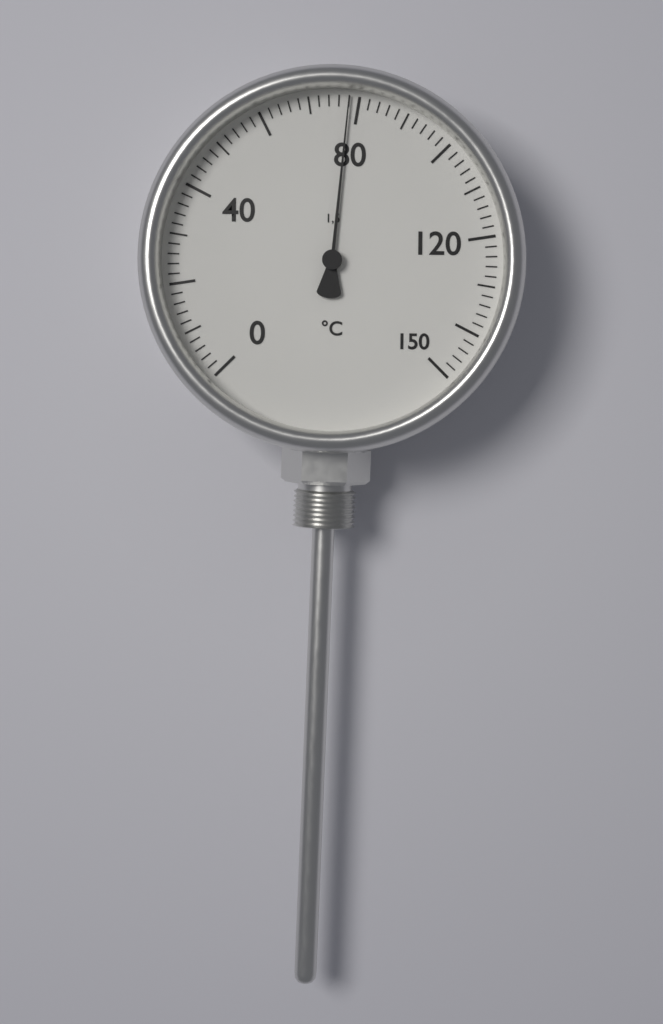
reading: 78 °C
